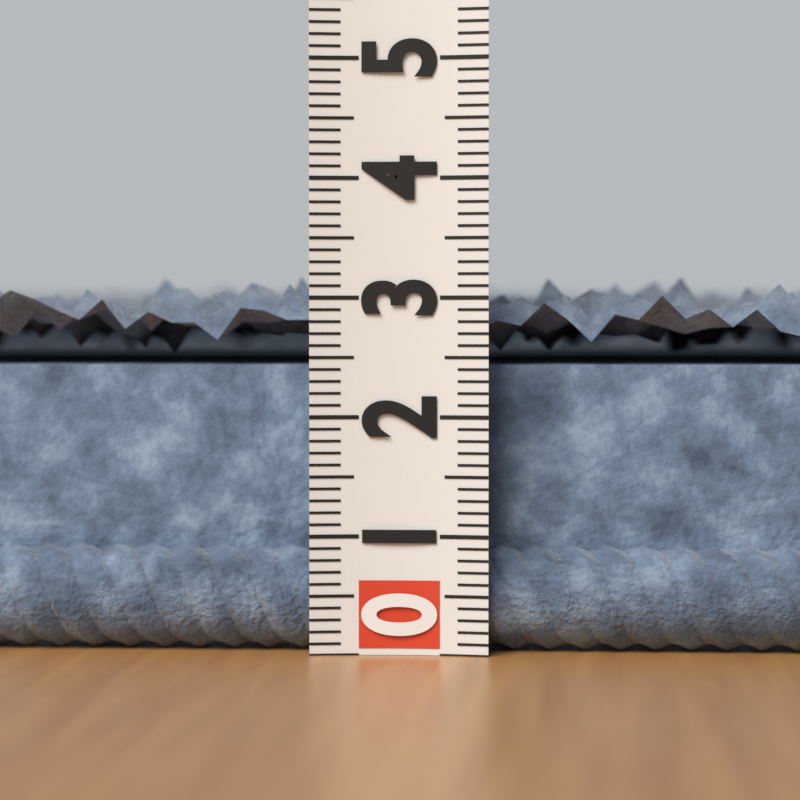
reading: 3.2 (no unit)
